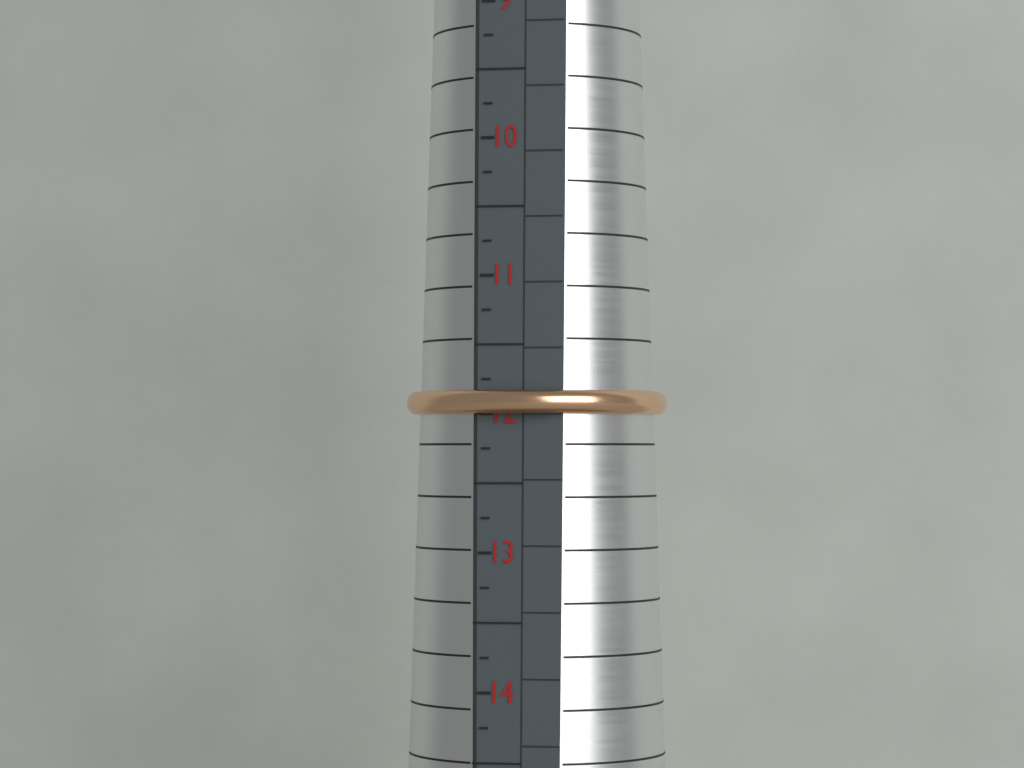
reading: 12.00 (no unit)
